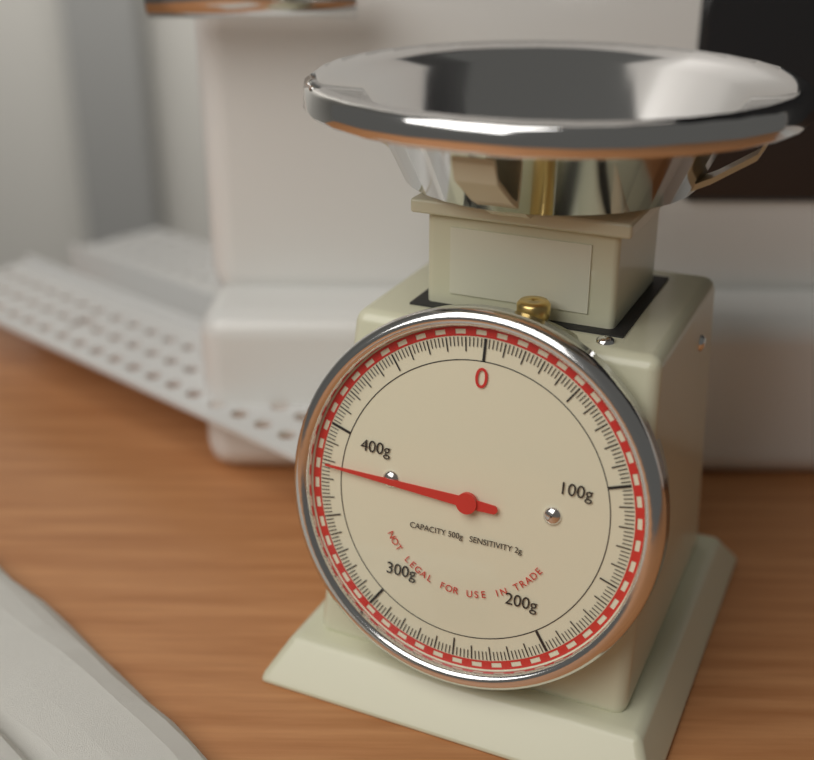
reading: 378 g
